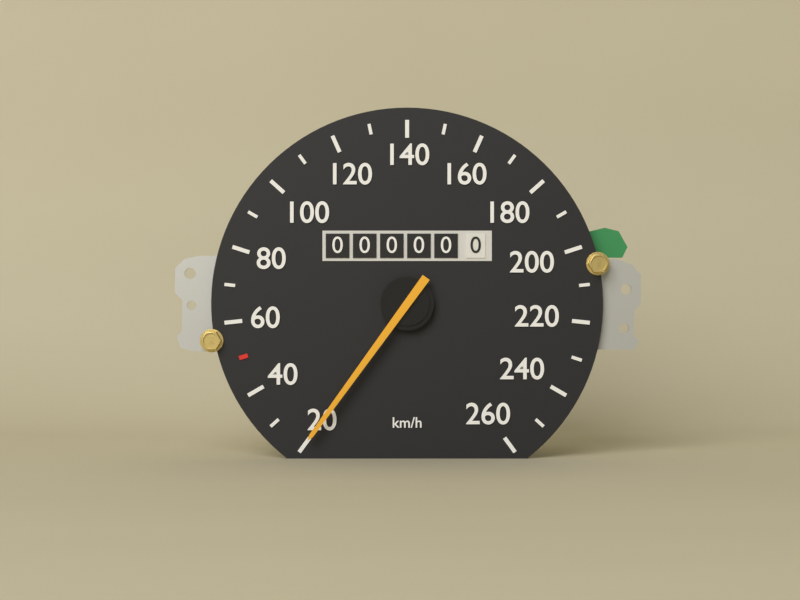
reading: 20 km/h
